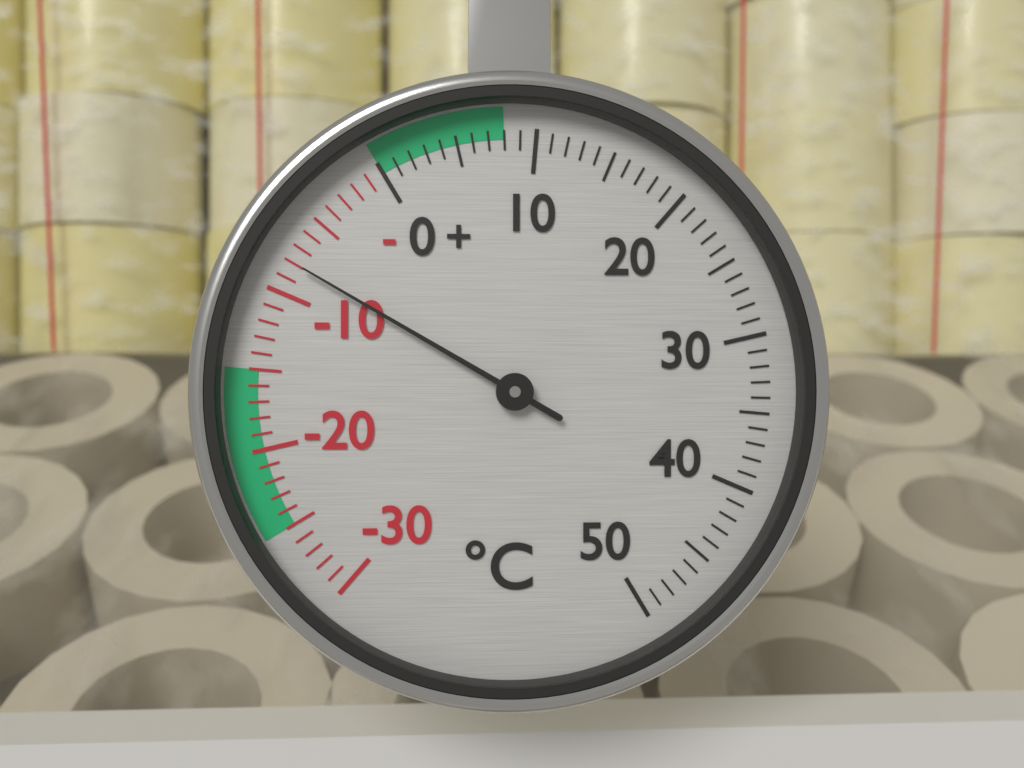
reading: -8 °C
